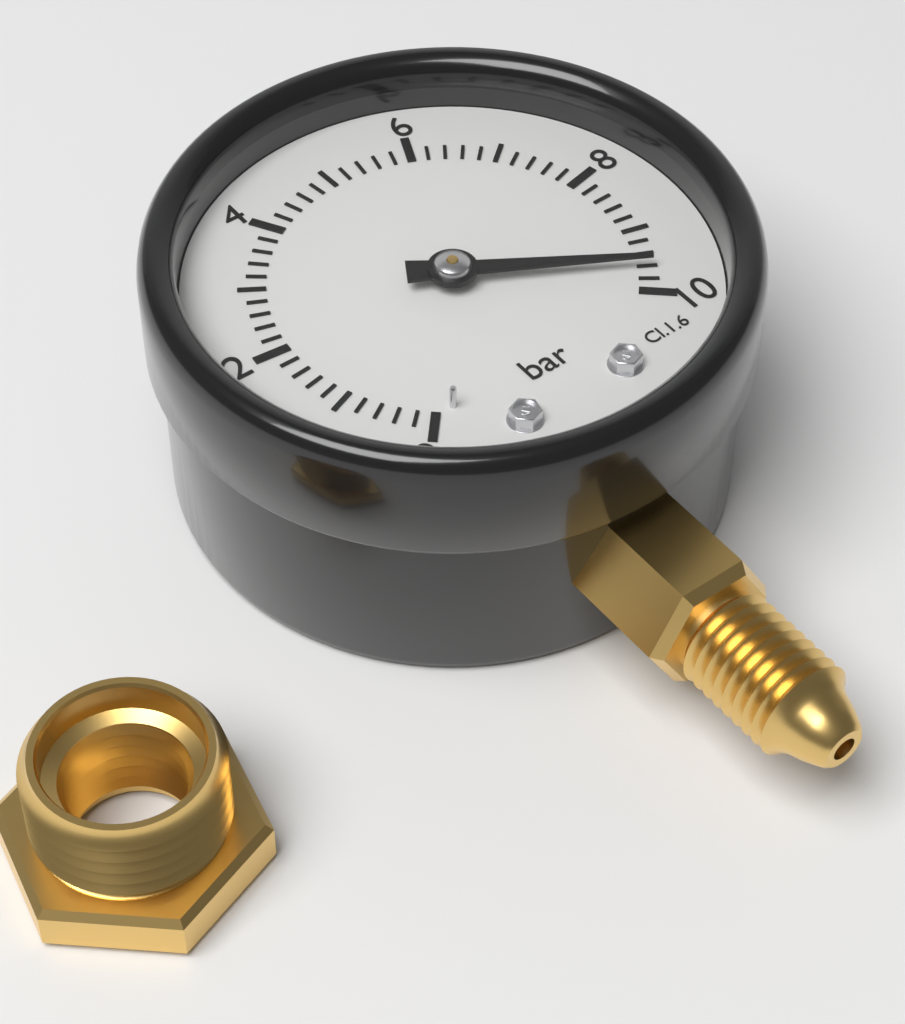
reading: 9.6 bar
